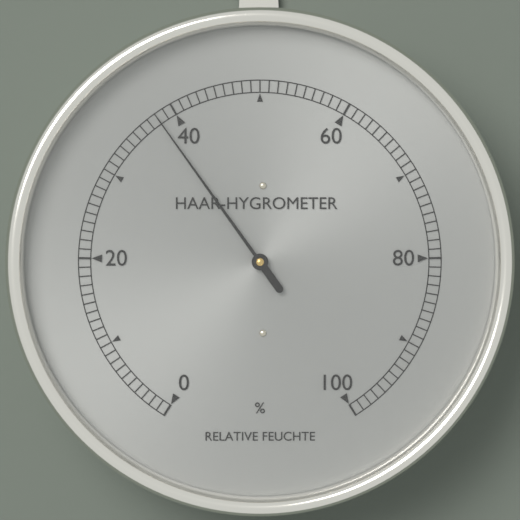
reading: 38 %
